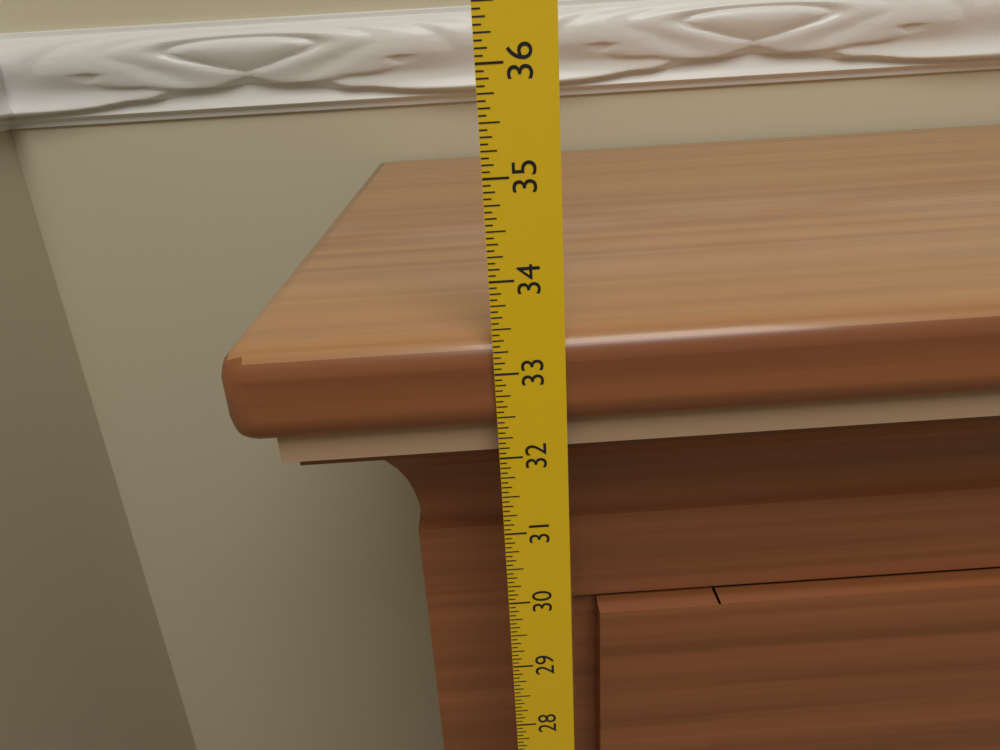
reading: 33.3750 in
